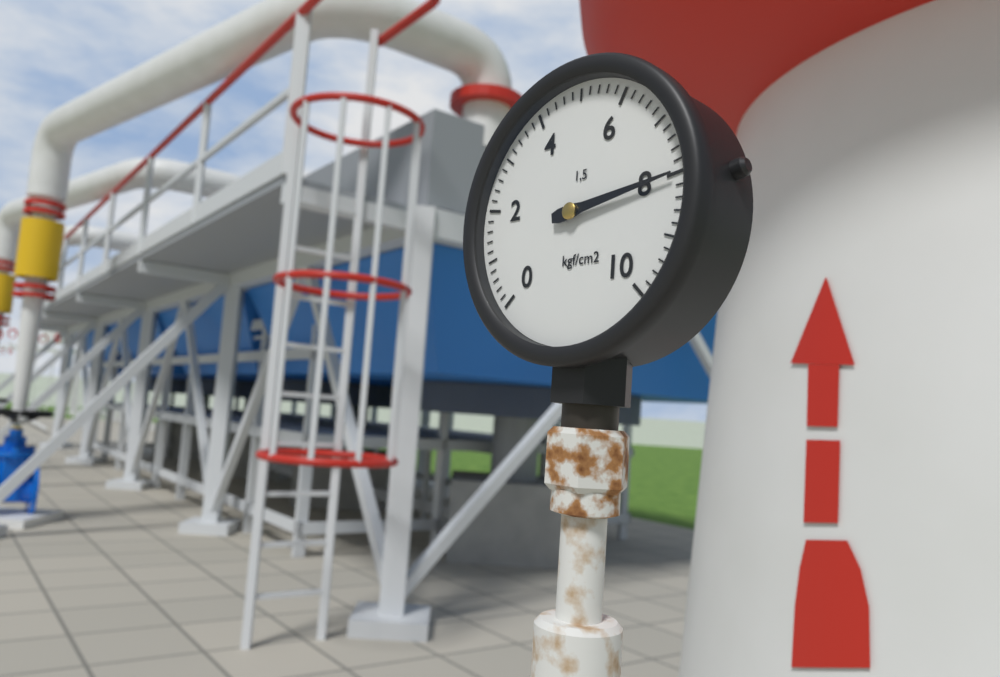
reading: 8.0 kgf/cm²
